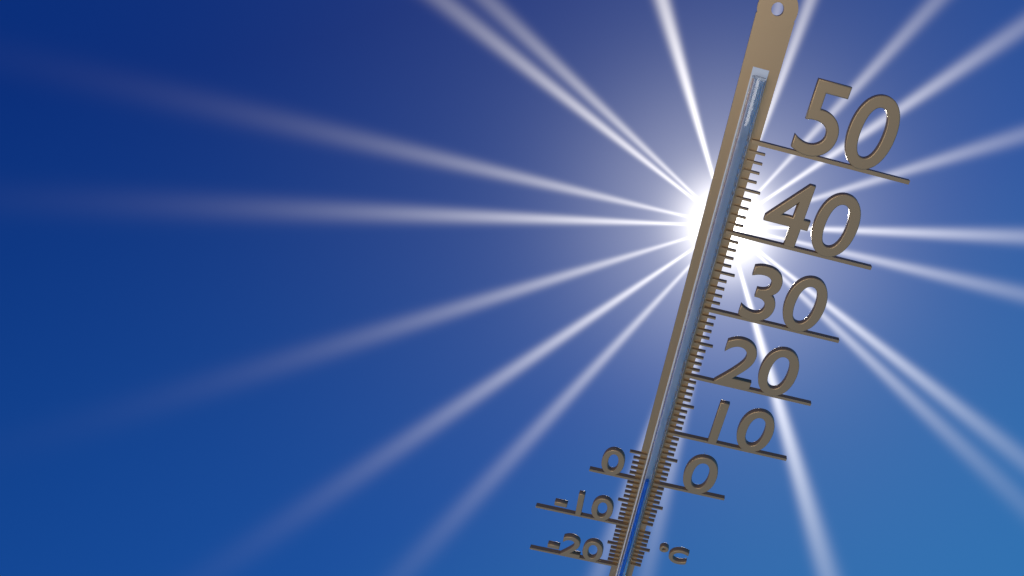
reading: 1 °C
